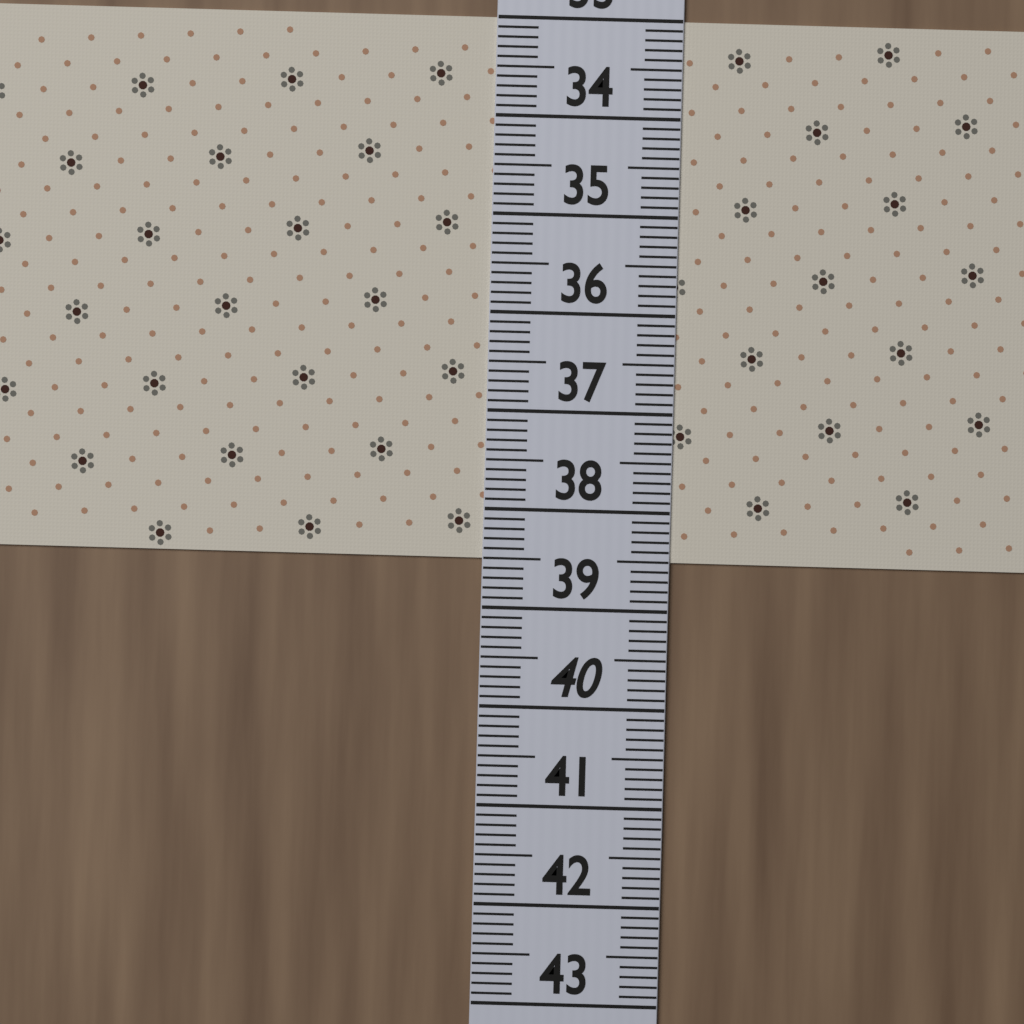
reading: 38.5 (no unit)
